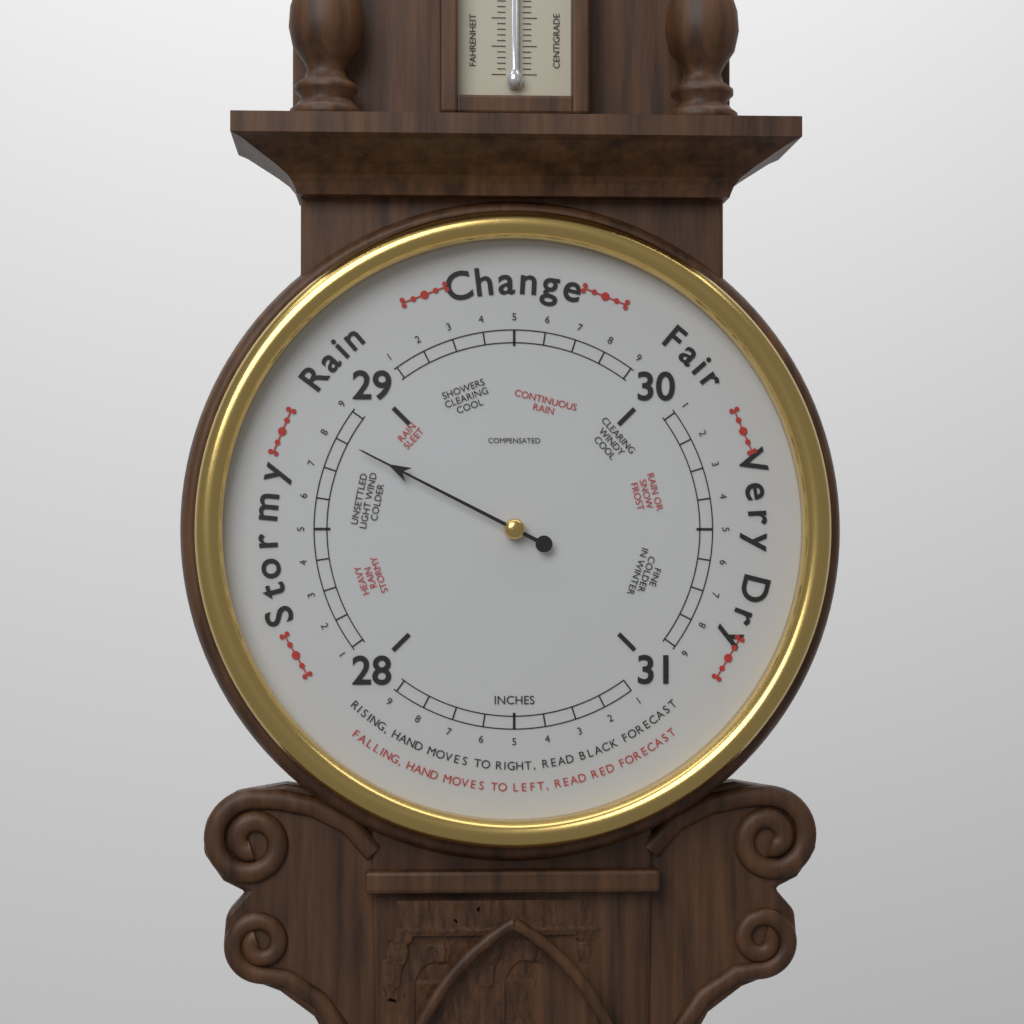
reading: 28.8 inHg
